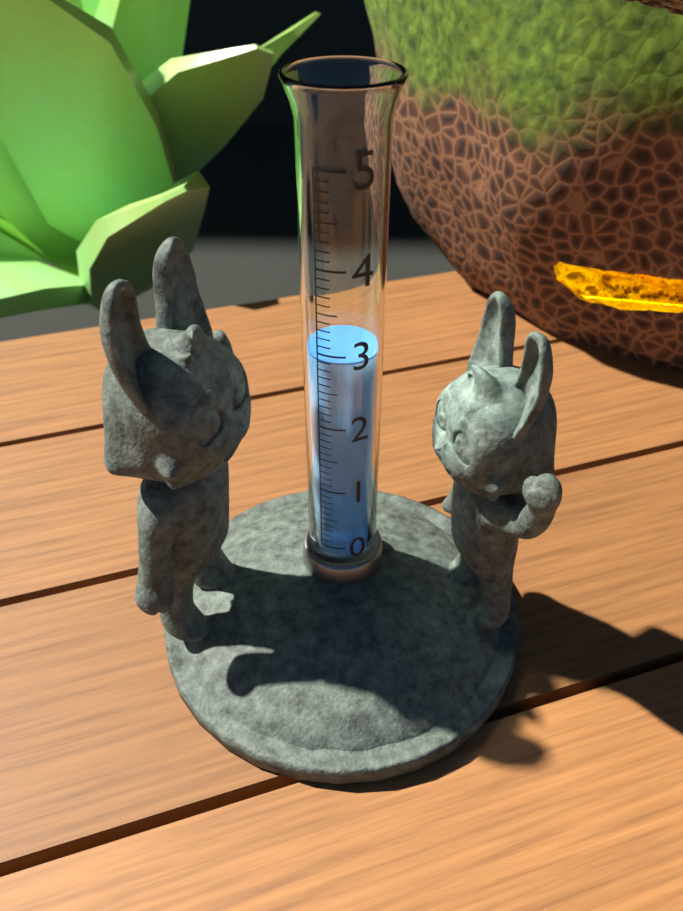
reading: 2.9 (no unit)
